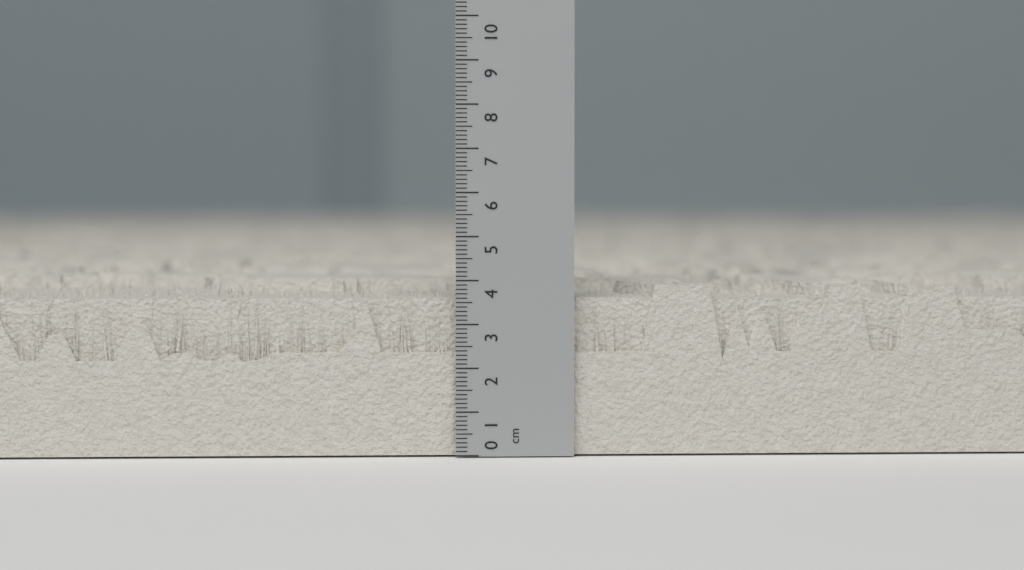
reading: 3.9 cm
